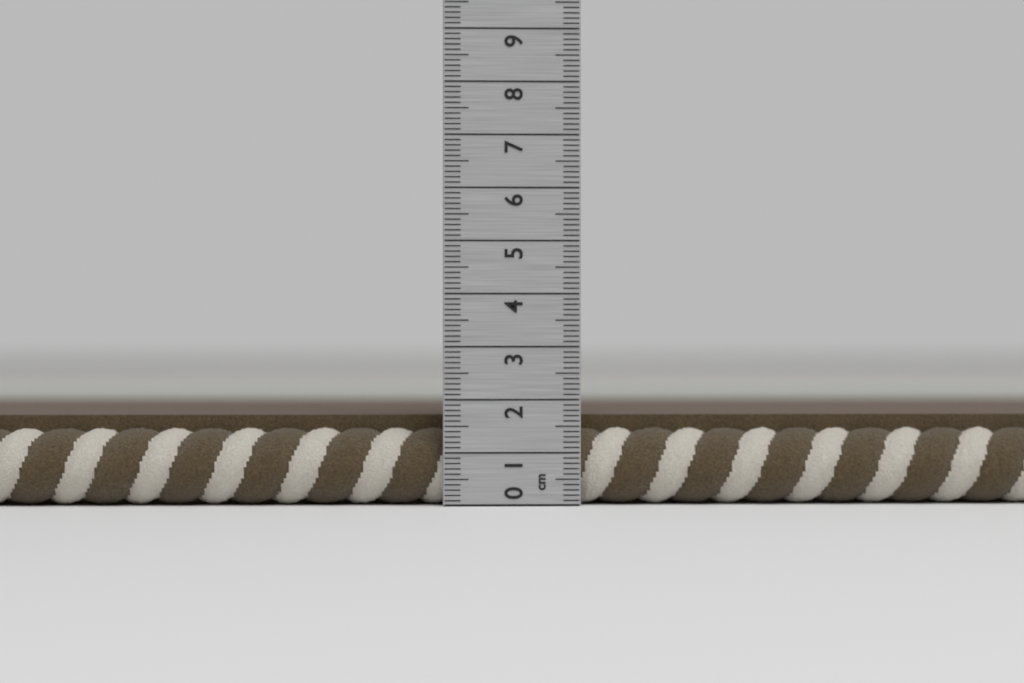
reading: 1.7 cm
